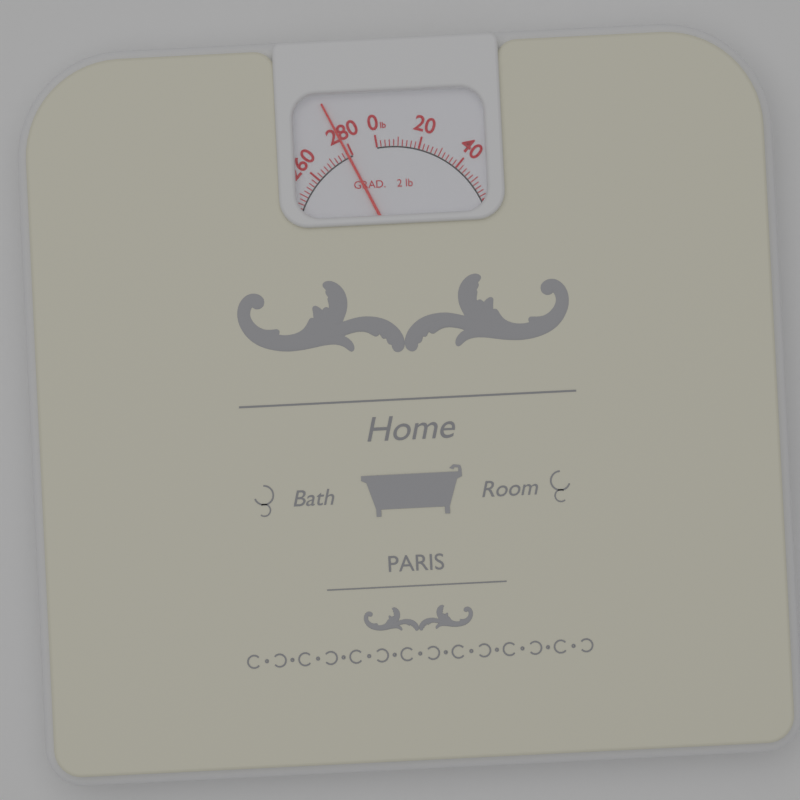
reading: 278 lb
